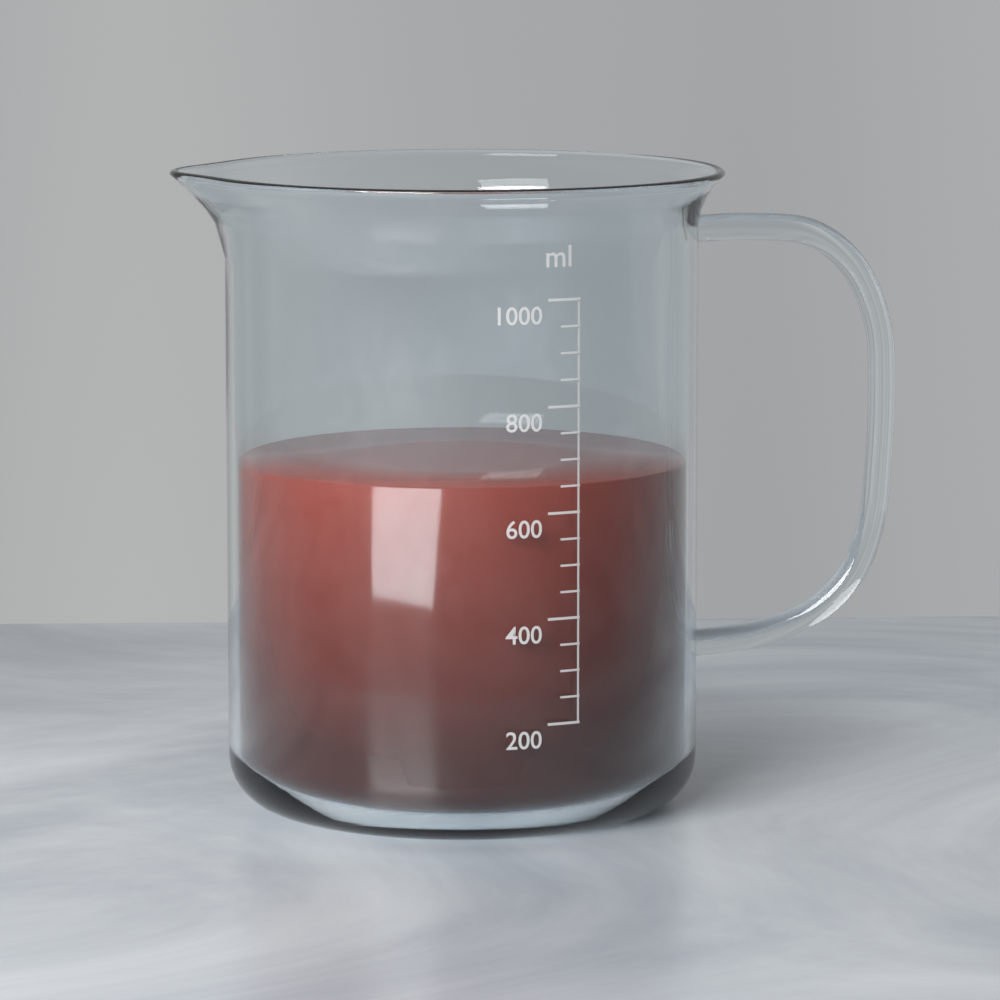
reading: 650 ml
